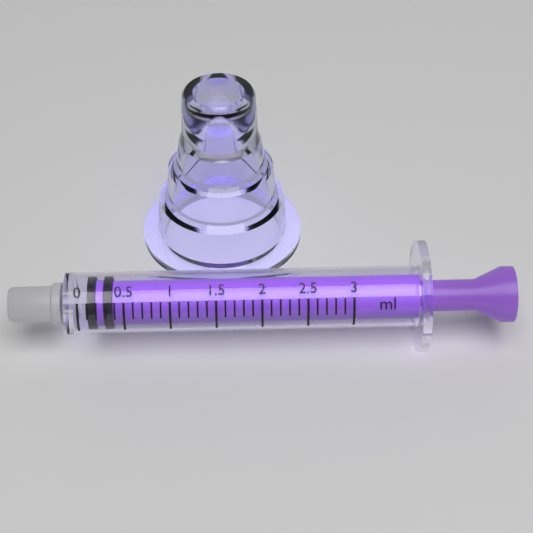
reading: 0.1 ml
